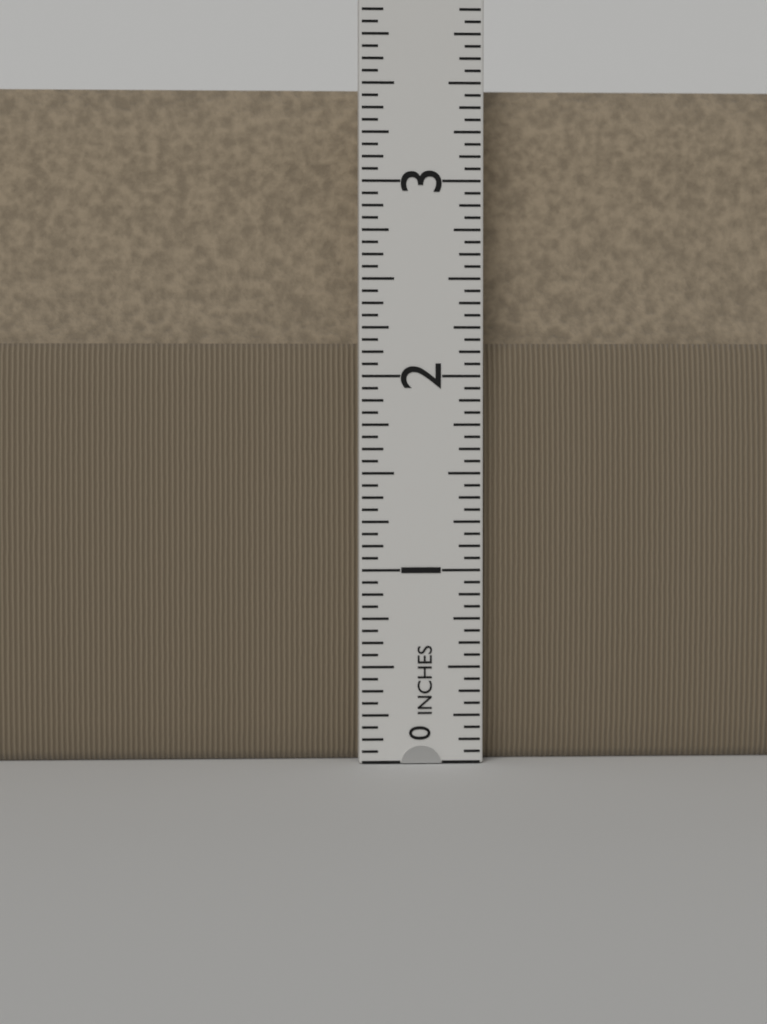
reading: 3.5000 in
